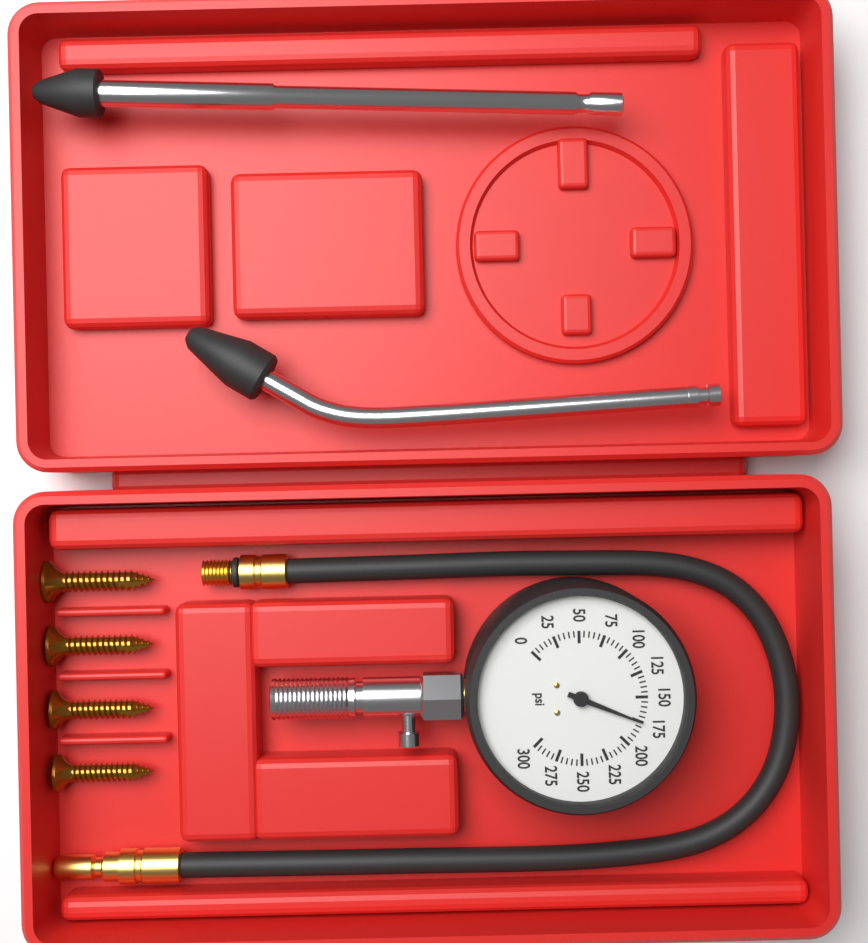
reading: 175 psi
